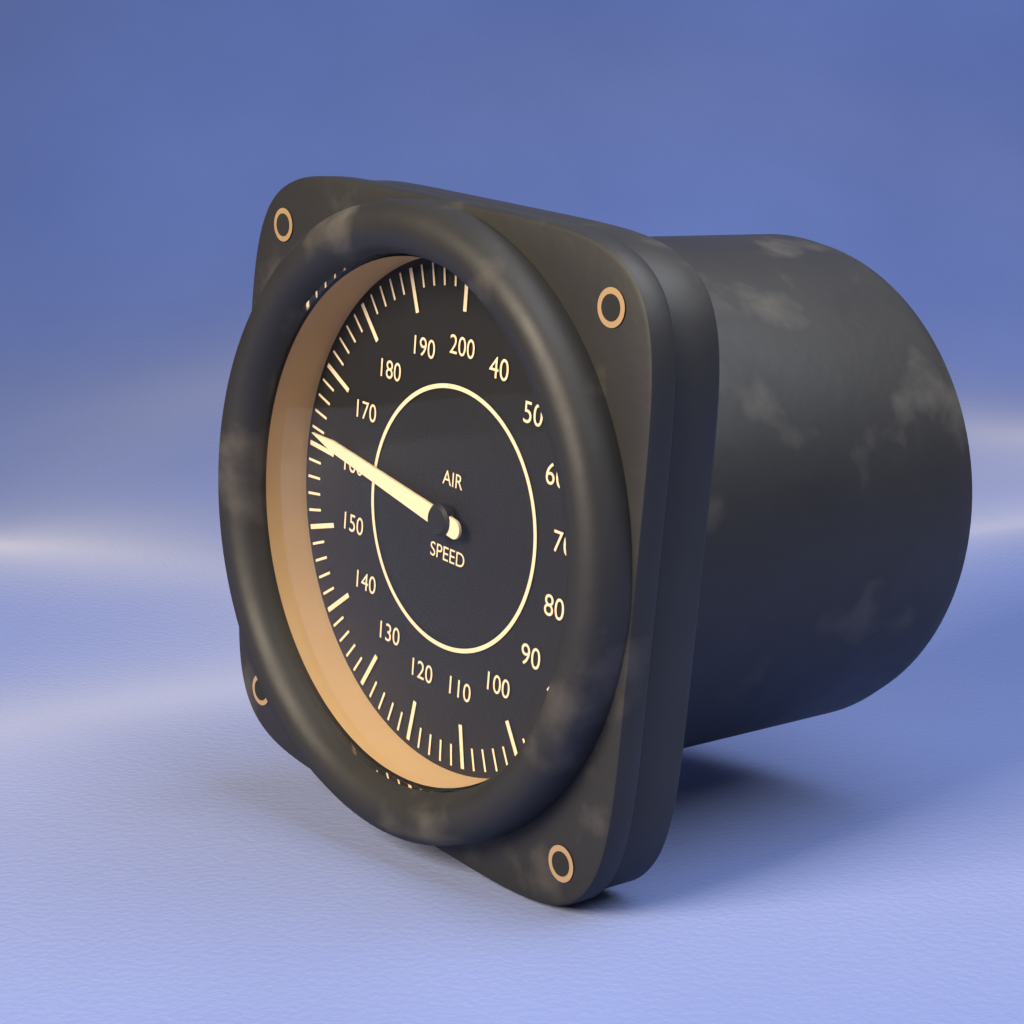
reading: 162 (no unit)
